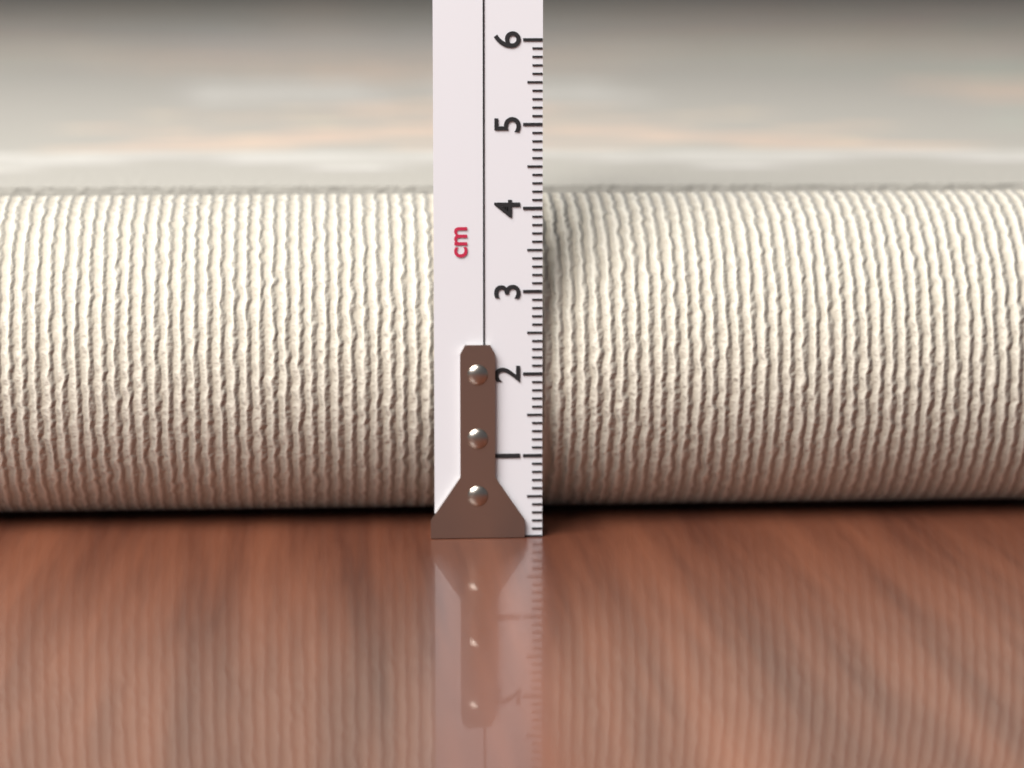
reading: 4.0 cm
